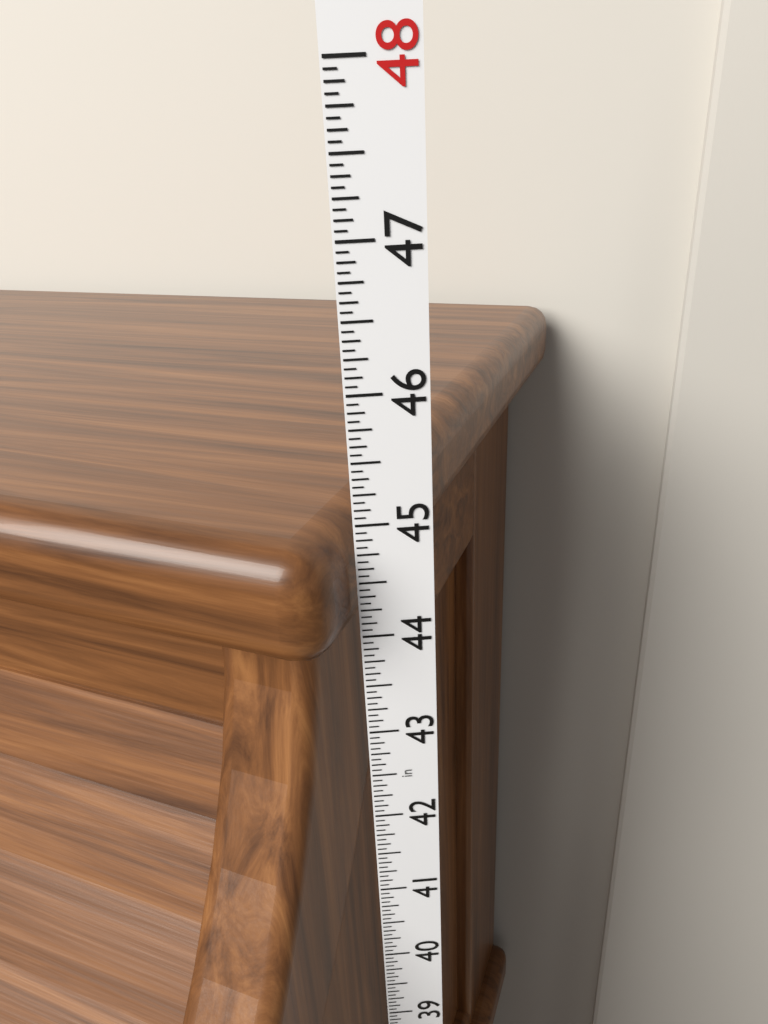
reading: 45.0000 in
